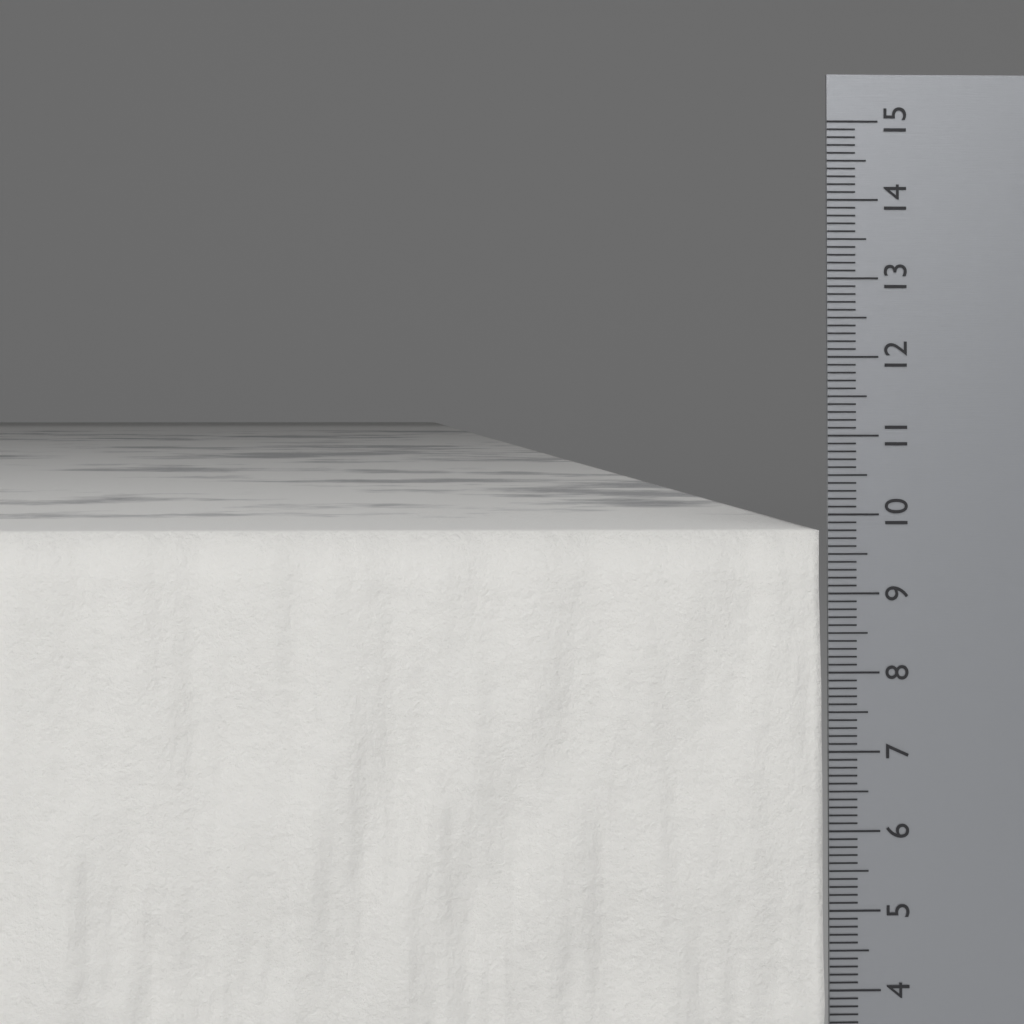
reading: 9.8 cm
